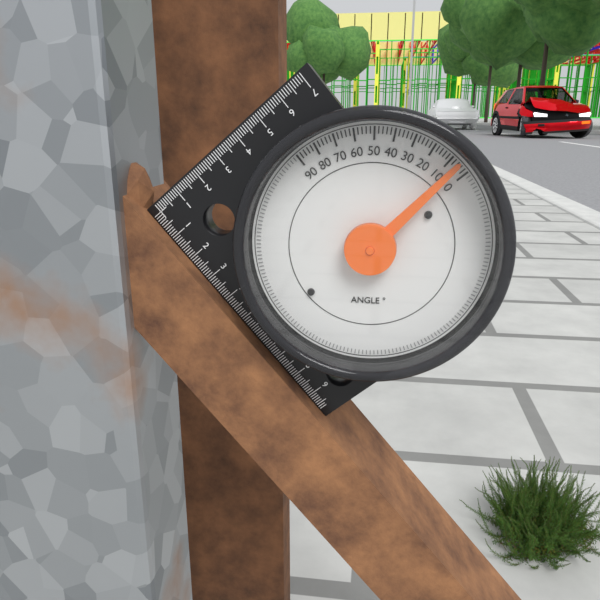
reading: 6 °
